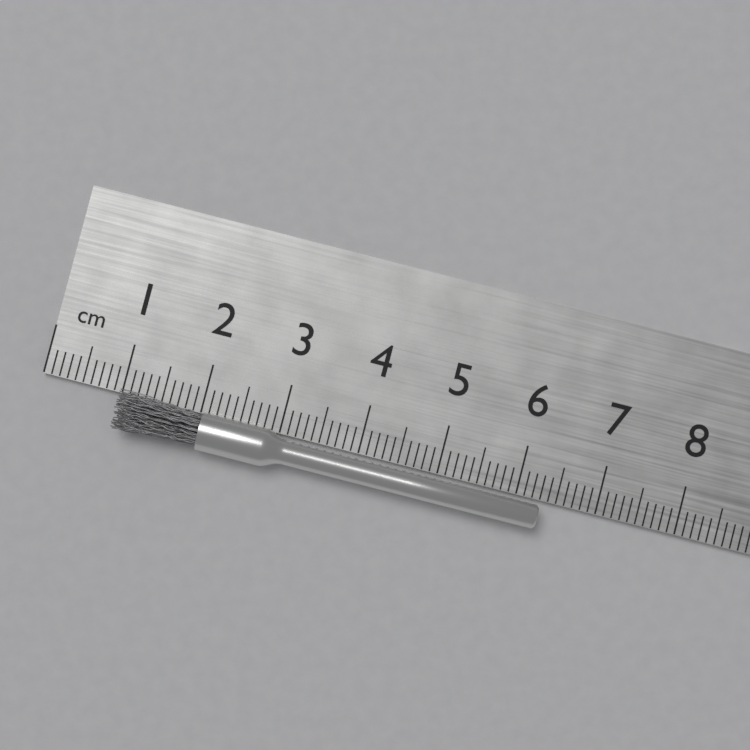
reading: 6.3 cm
